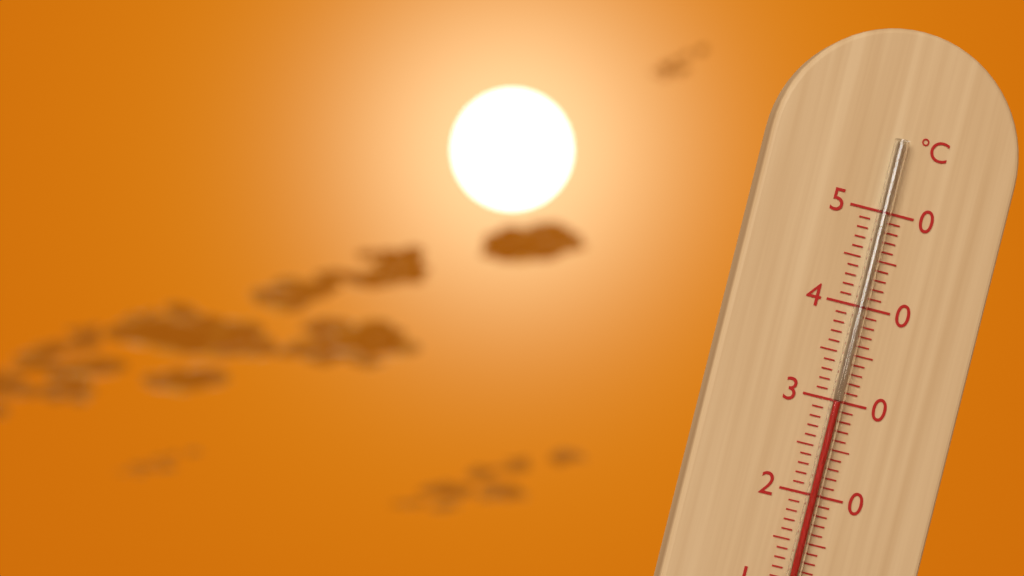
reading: 30 °C
